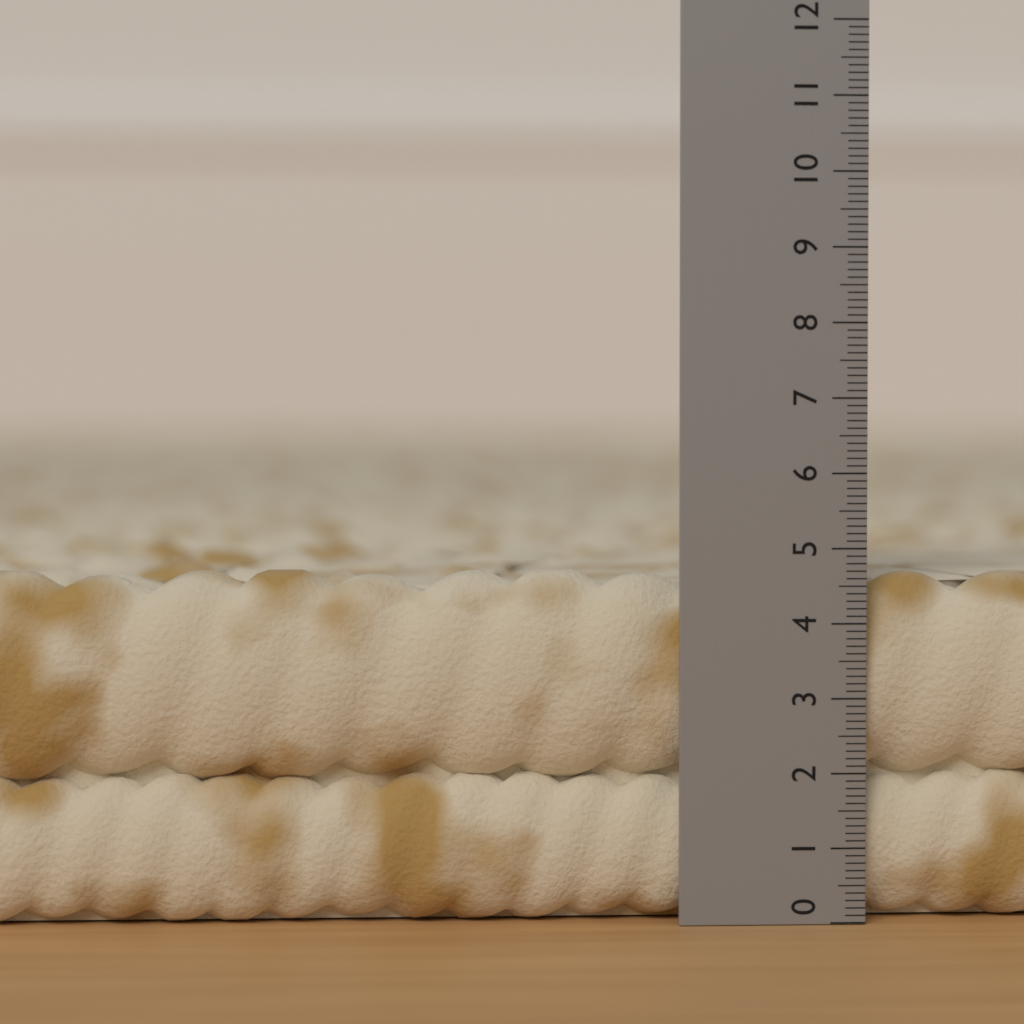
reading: 4.7 (no unit)
